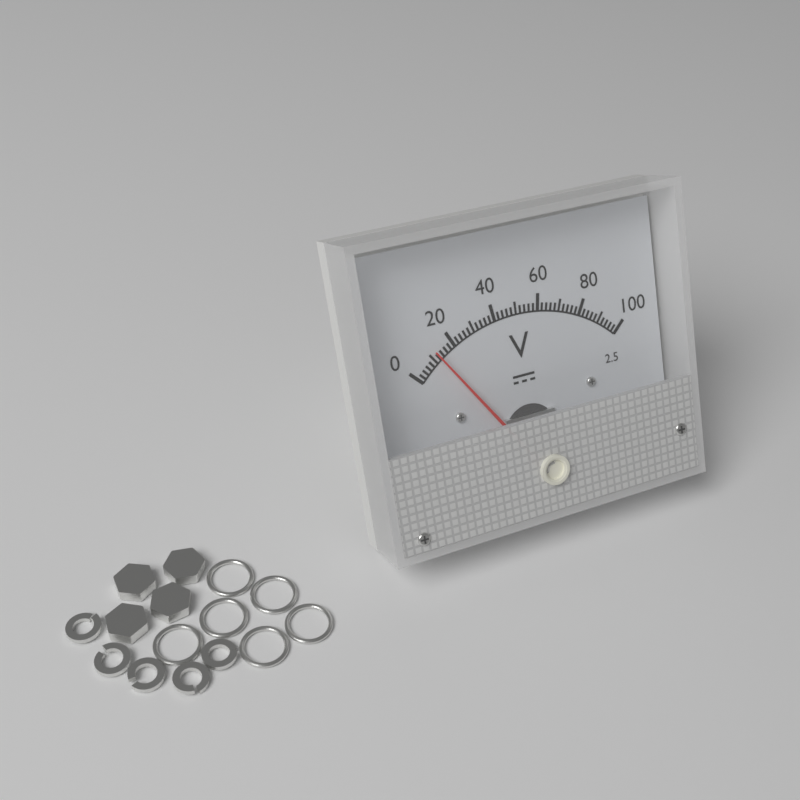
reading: 12 V
